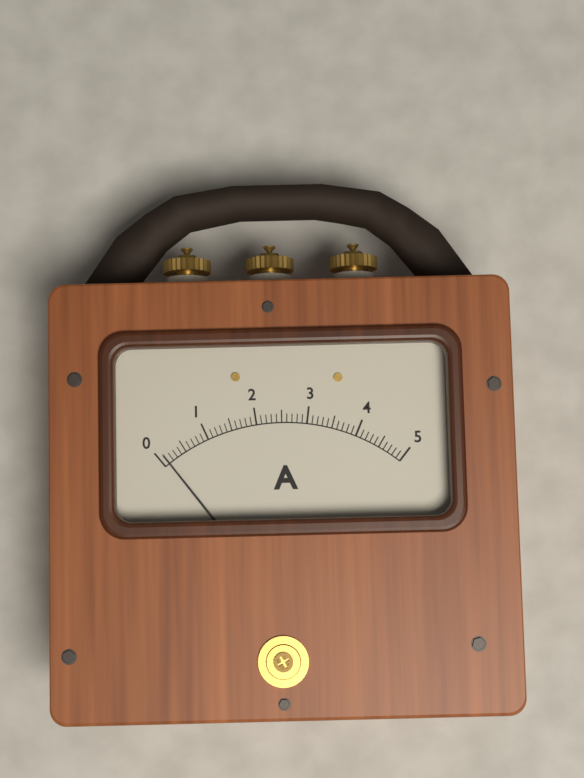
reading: 0.1 A
